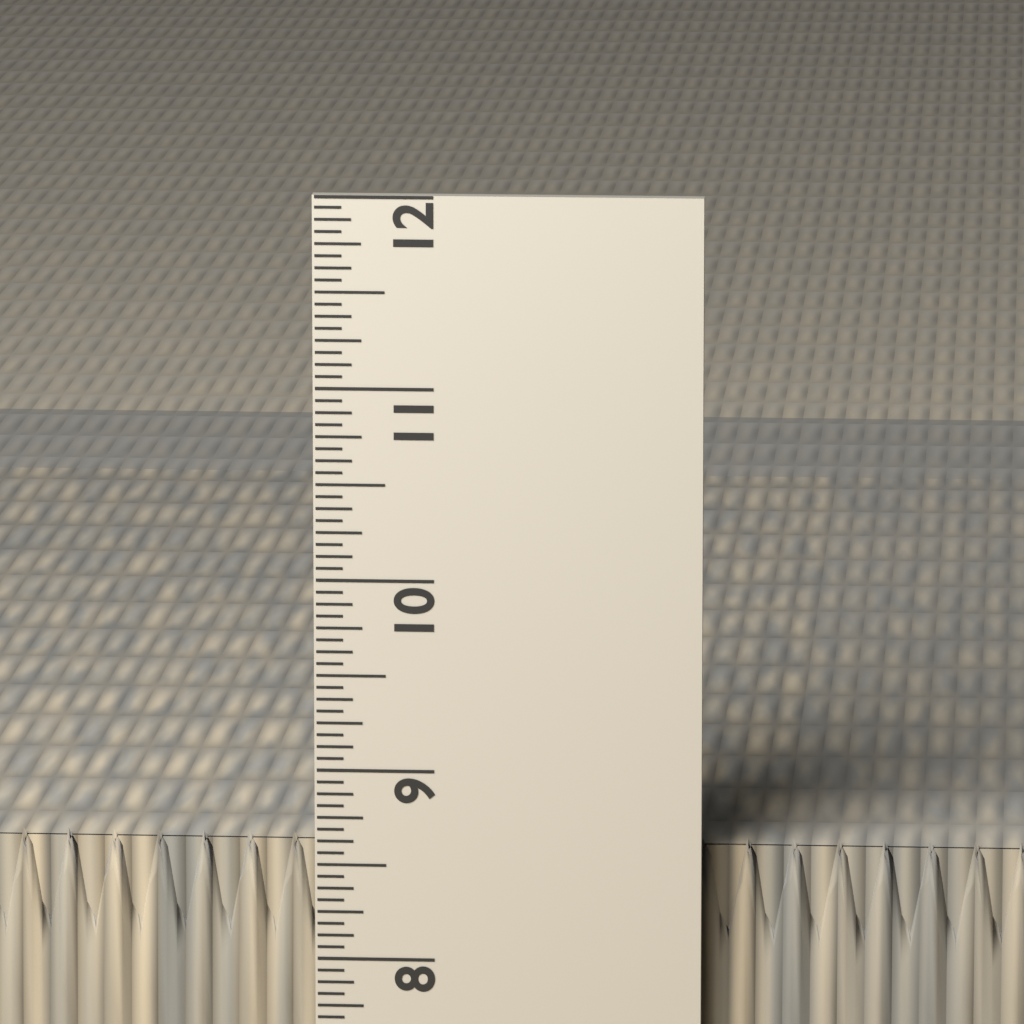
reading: 8.6250 in
